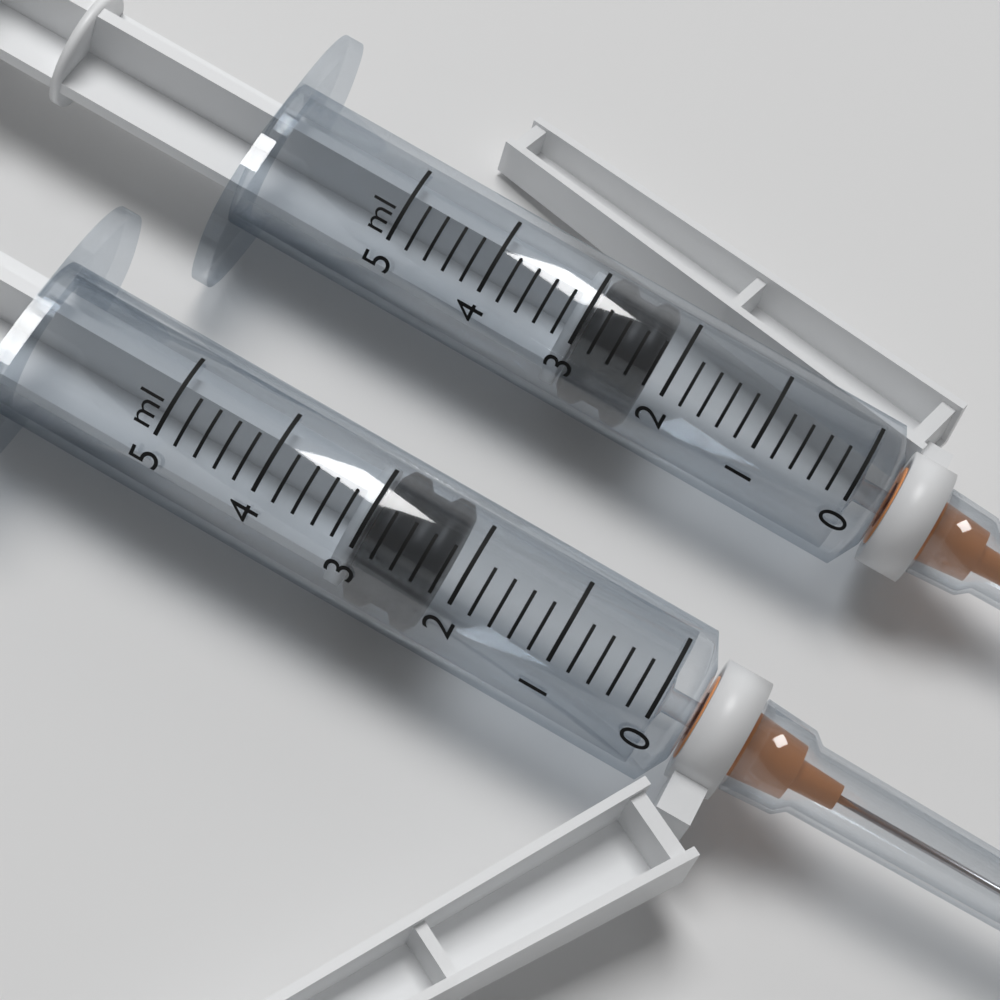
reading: 2.2 ml
